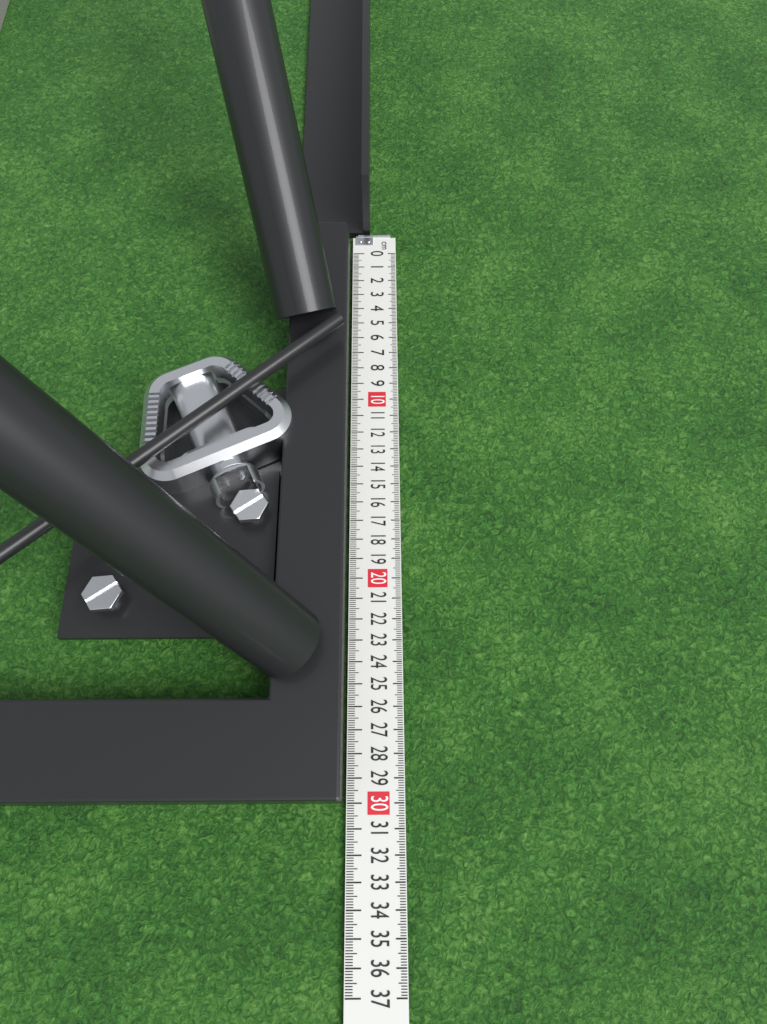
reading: 30.0 cm
